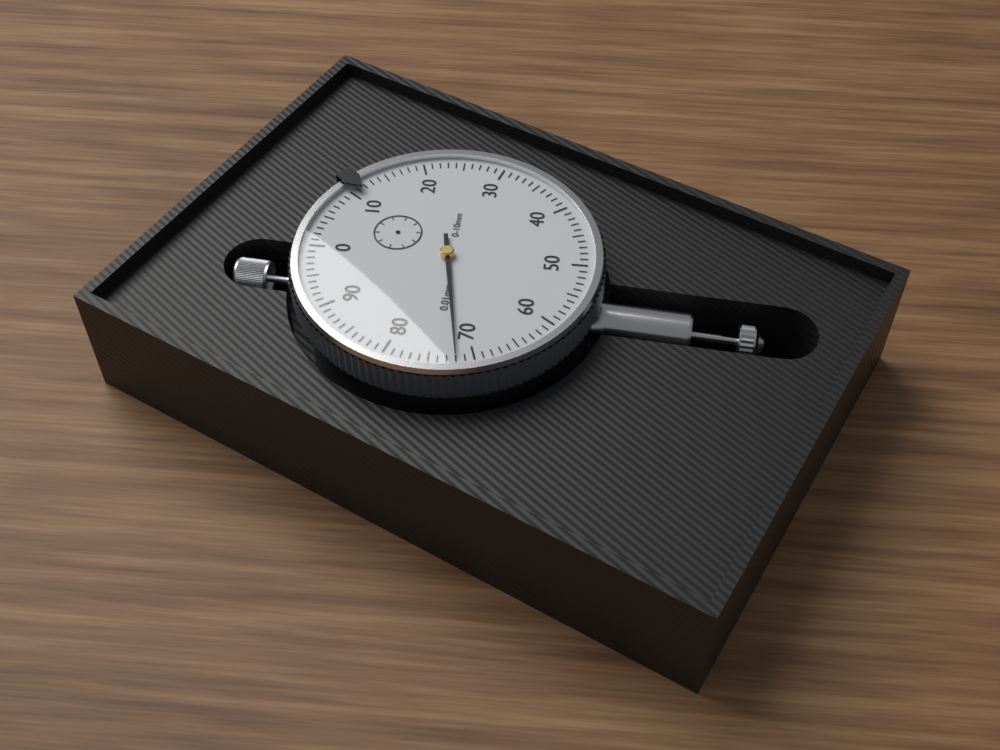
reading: 0.72 mm
